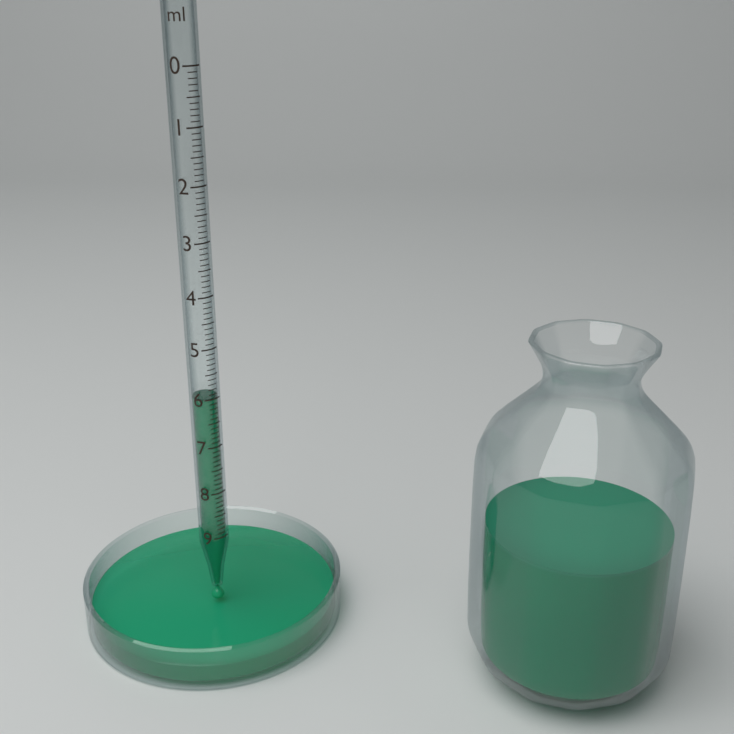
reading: 6.0 ml
